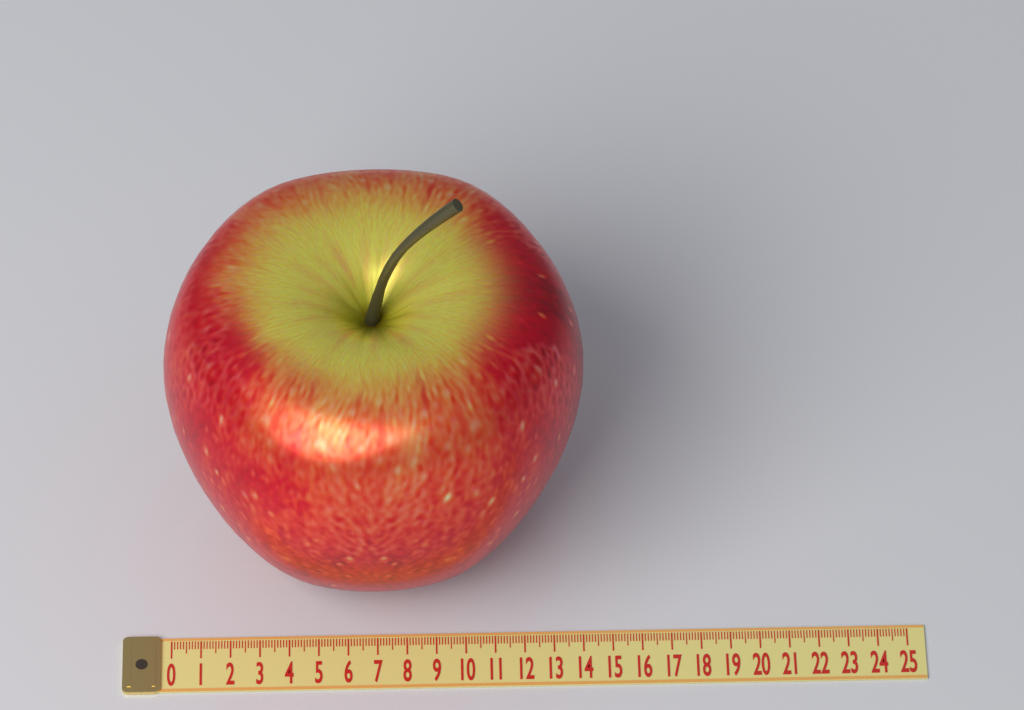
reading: 14.1 (no unit)
